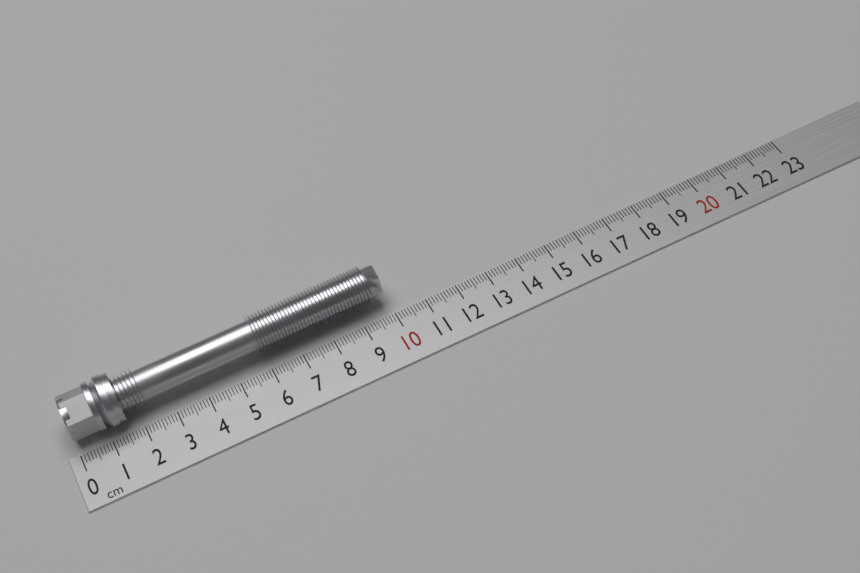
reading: 10.0 cm
